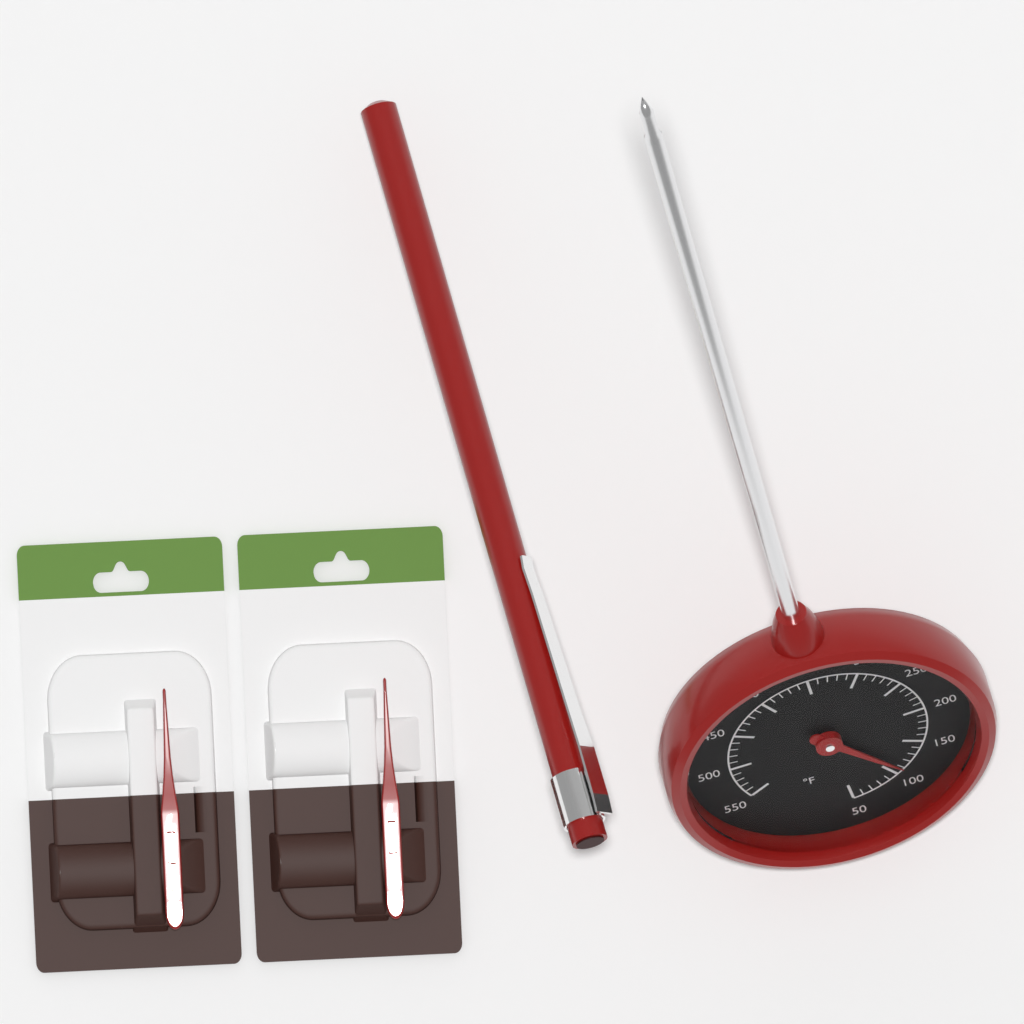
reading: 110 °F
